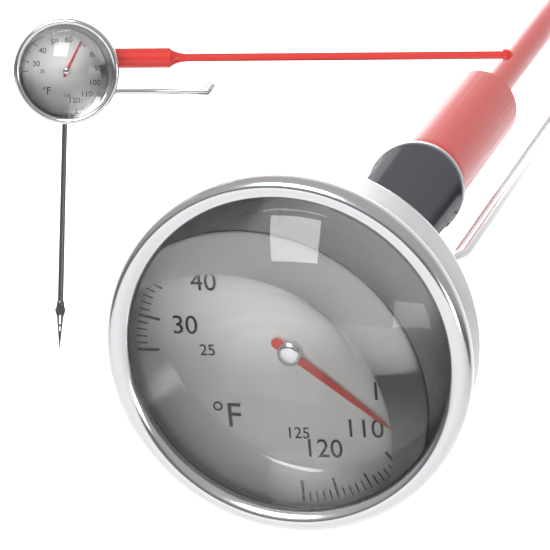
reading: 106 °F
